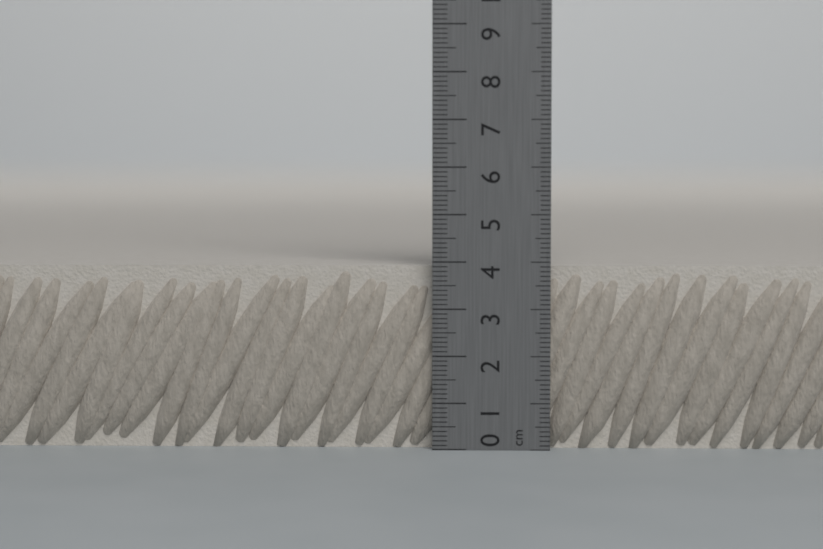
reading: 3.9 cm
